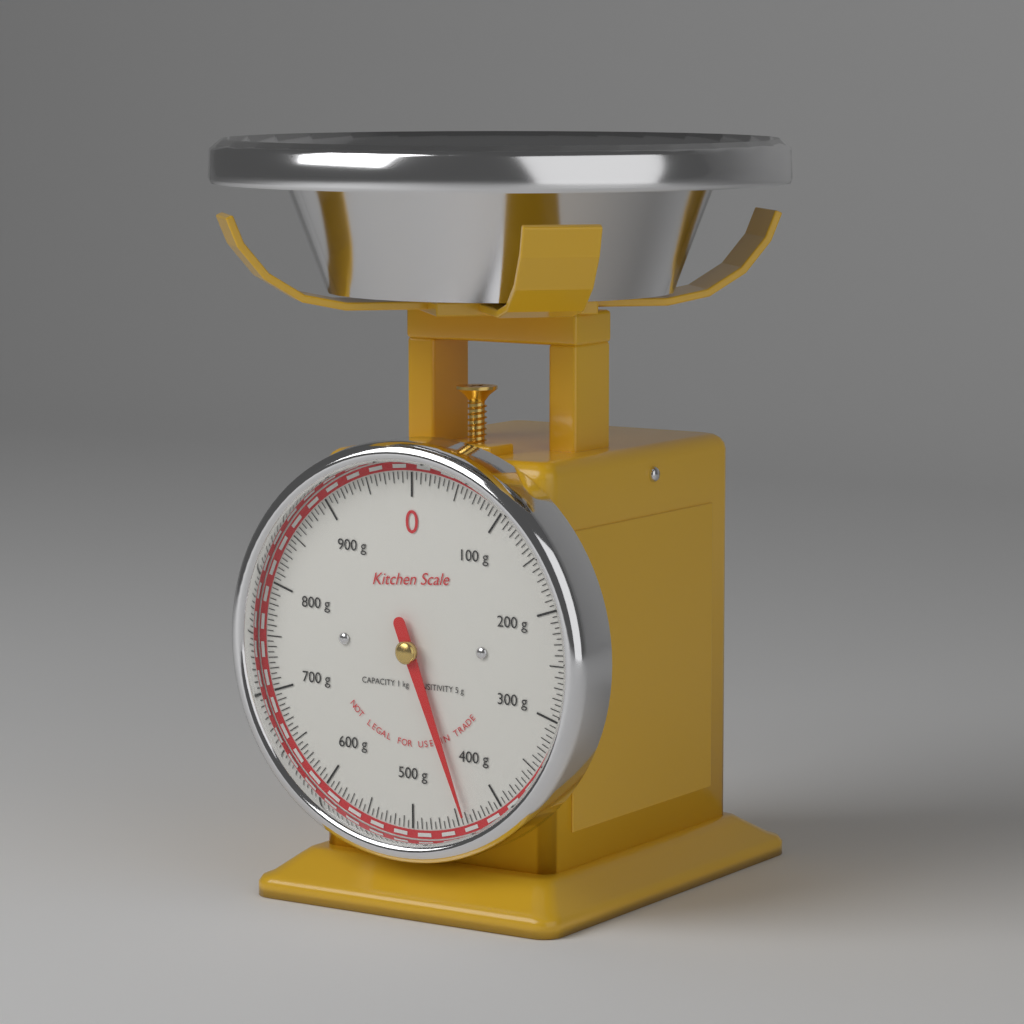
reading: 440 g
